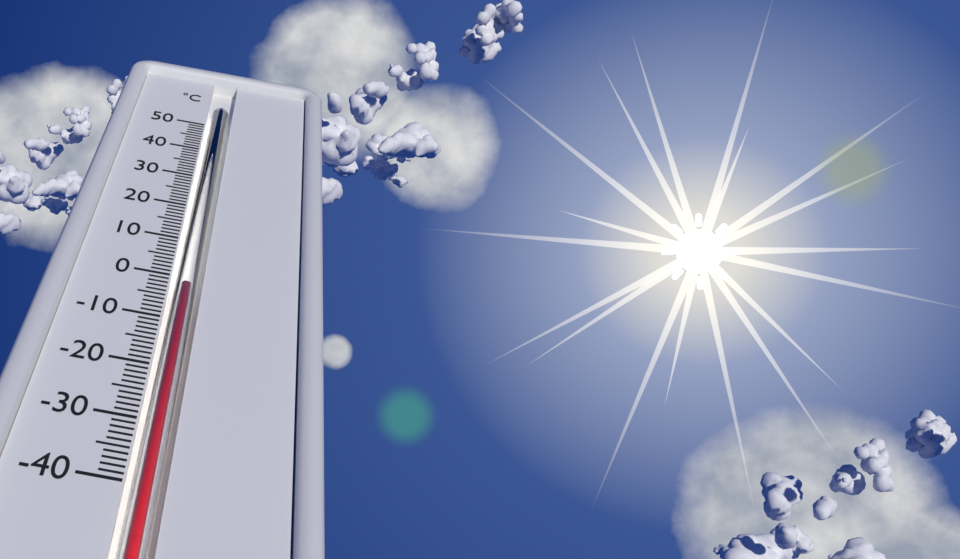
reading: -2 °C
